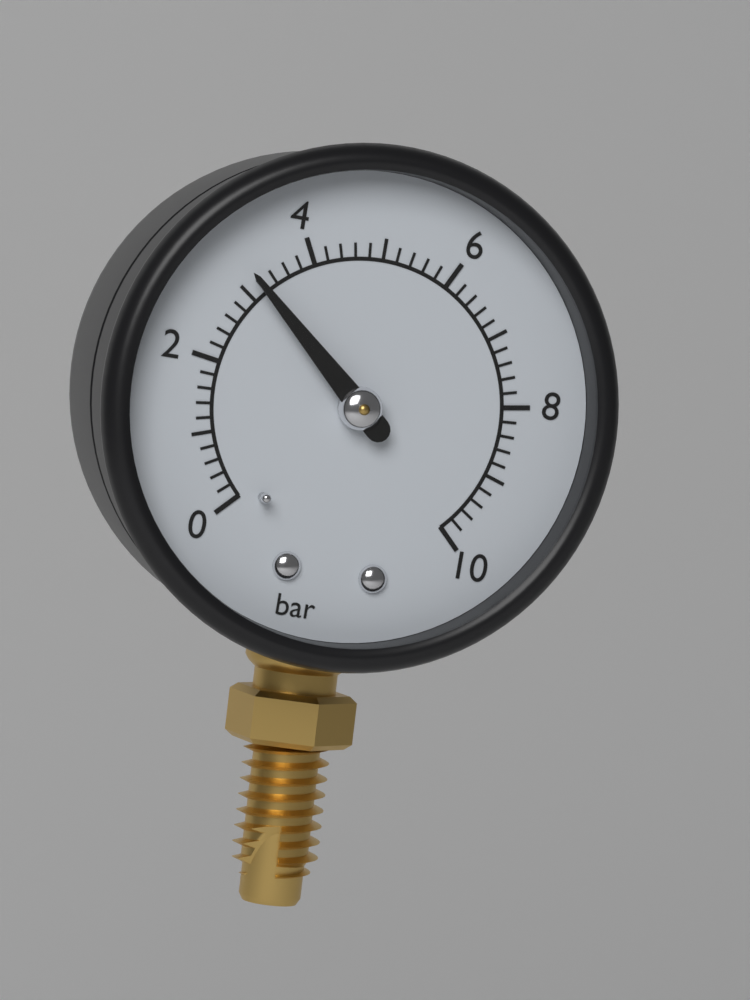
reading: 3.2 bar
